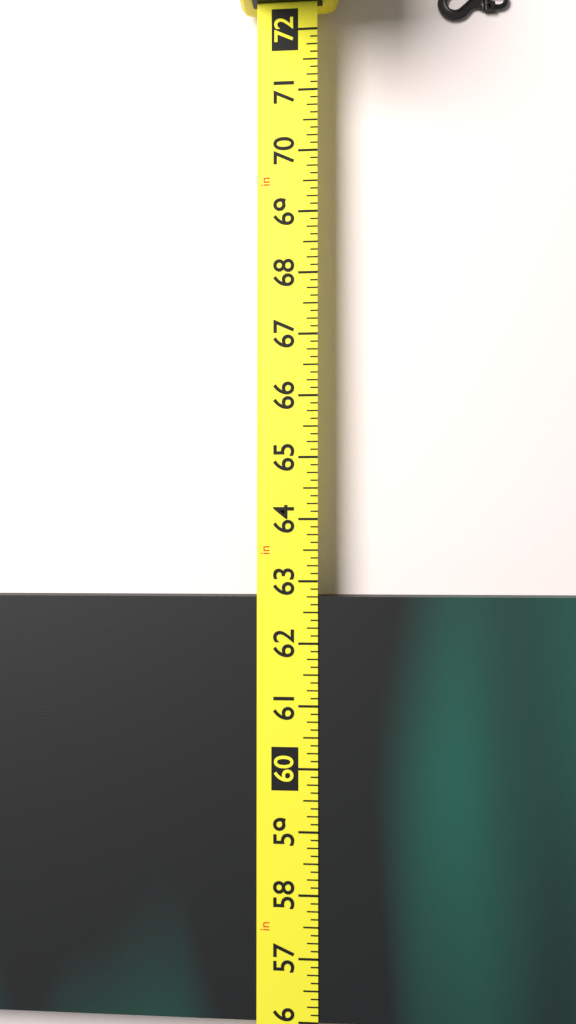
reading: 62.750 in
